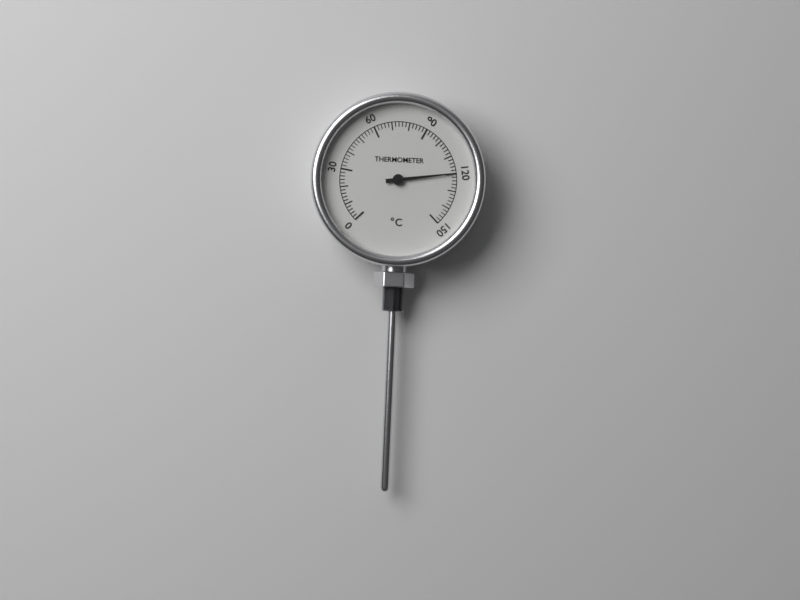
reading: 120 °C
